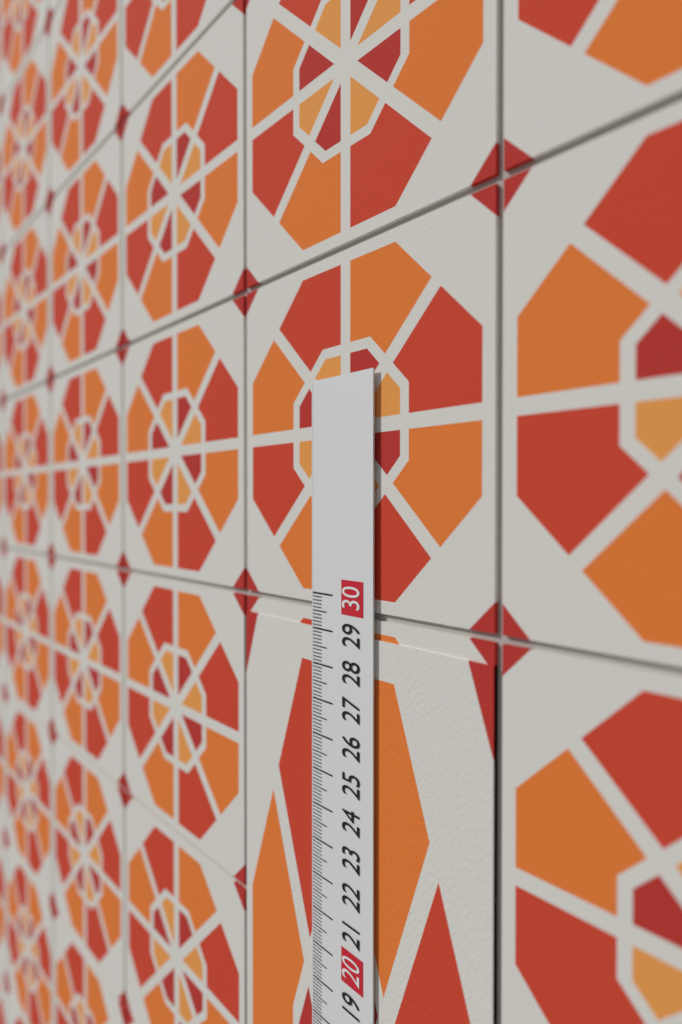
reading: 29.0 cm
